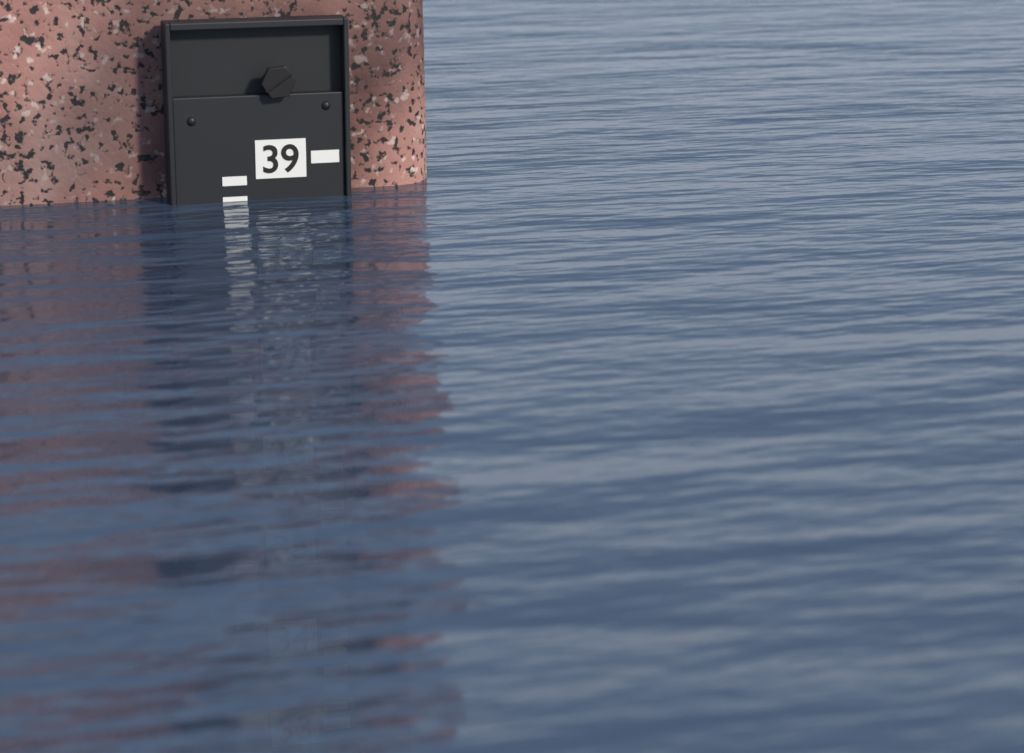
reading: 38.6 (no unit)
